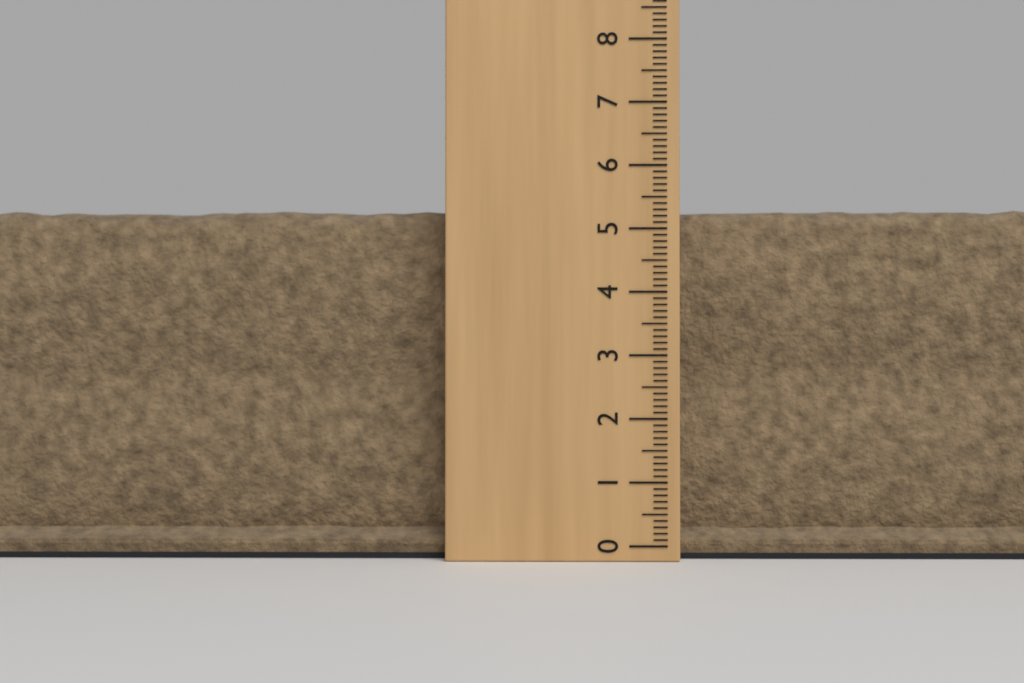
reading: 5.4 (no unit)
